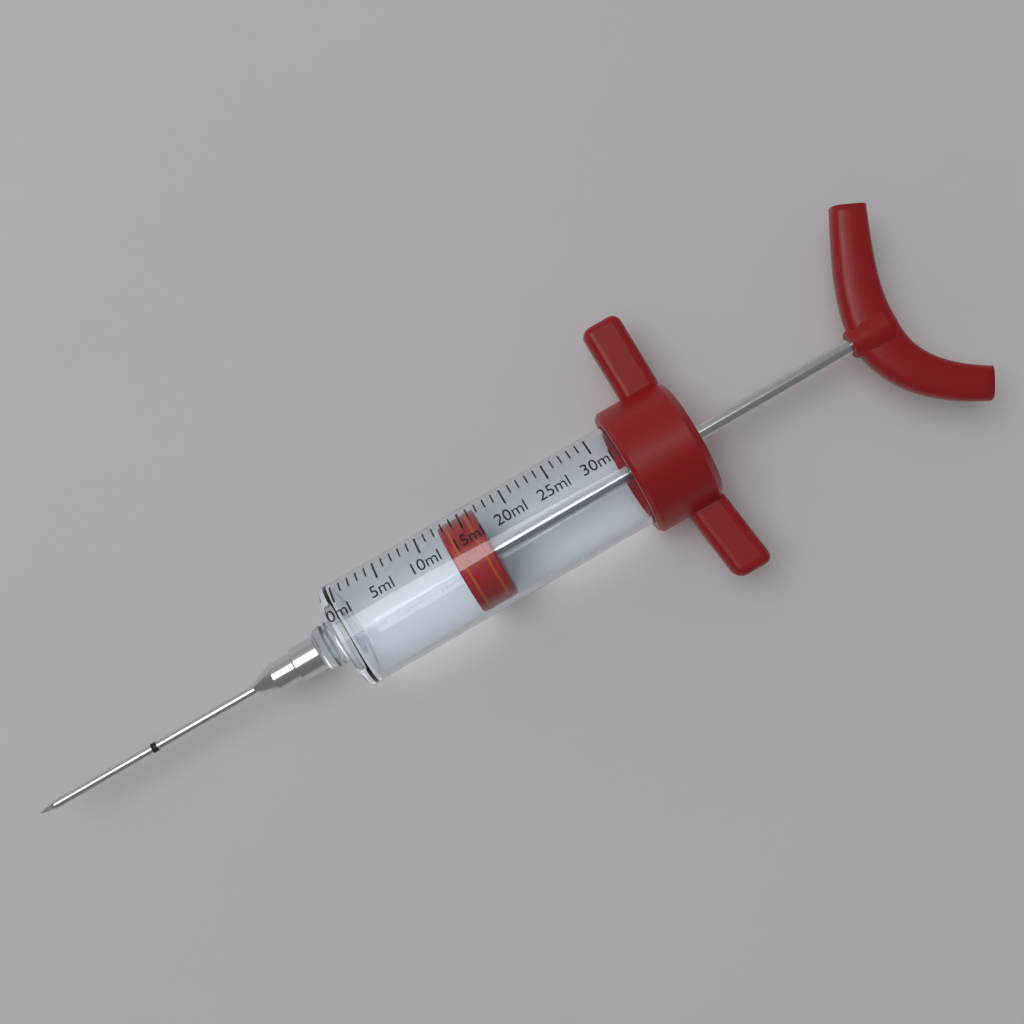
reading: 12.5 ml
